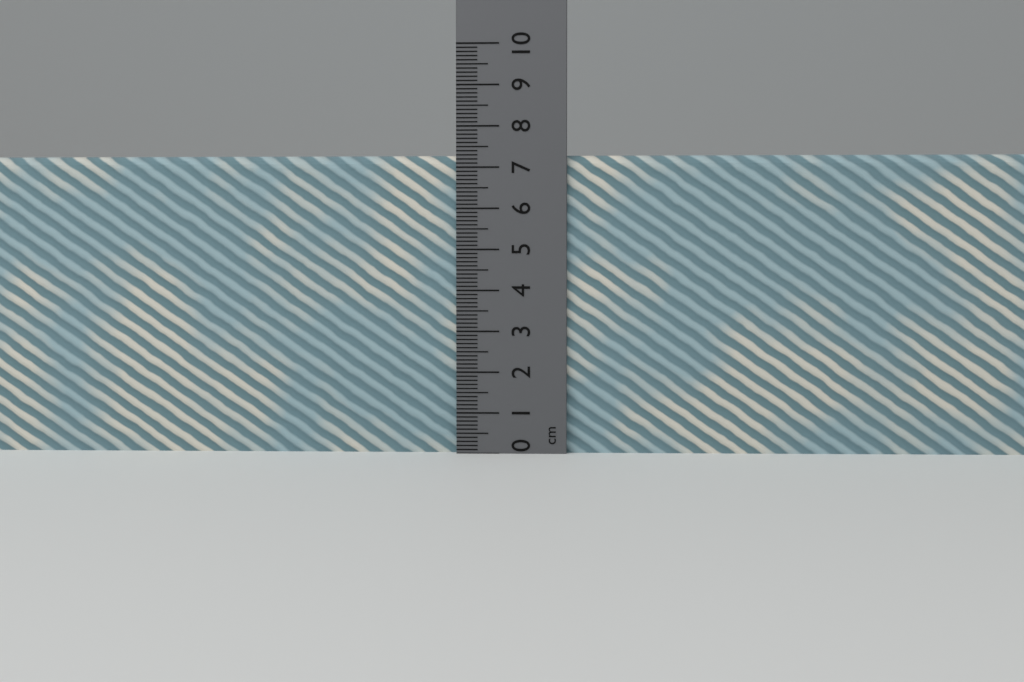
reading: 7.3 cm
